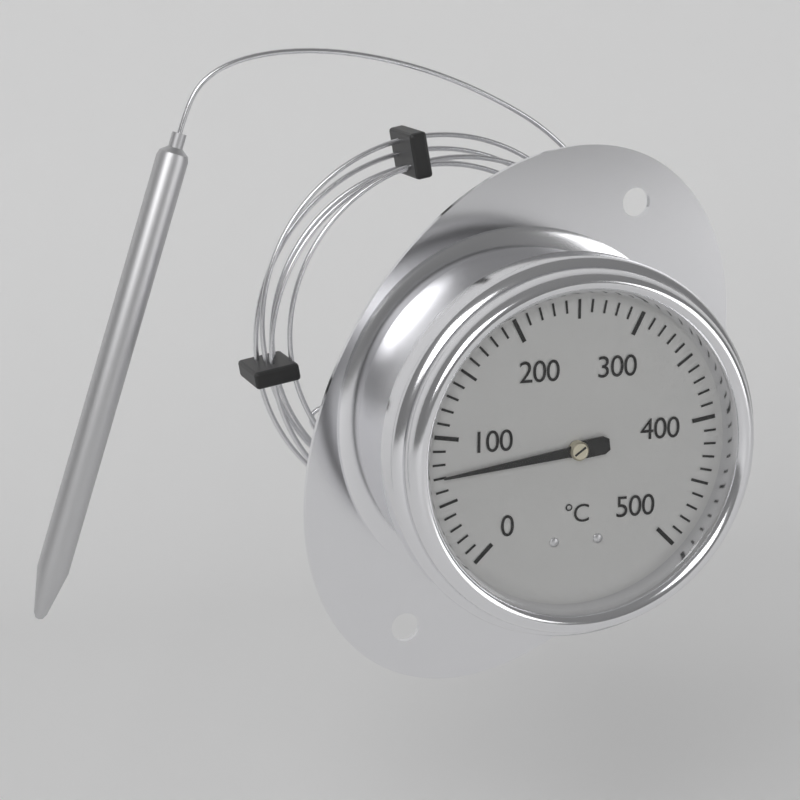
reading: 70 °C
